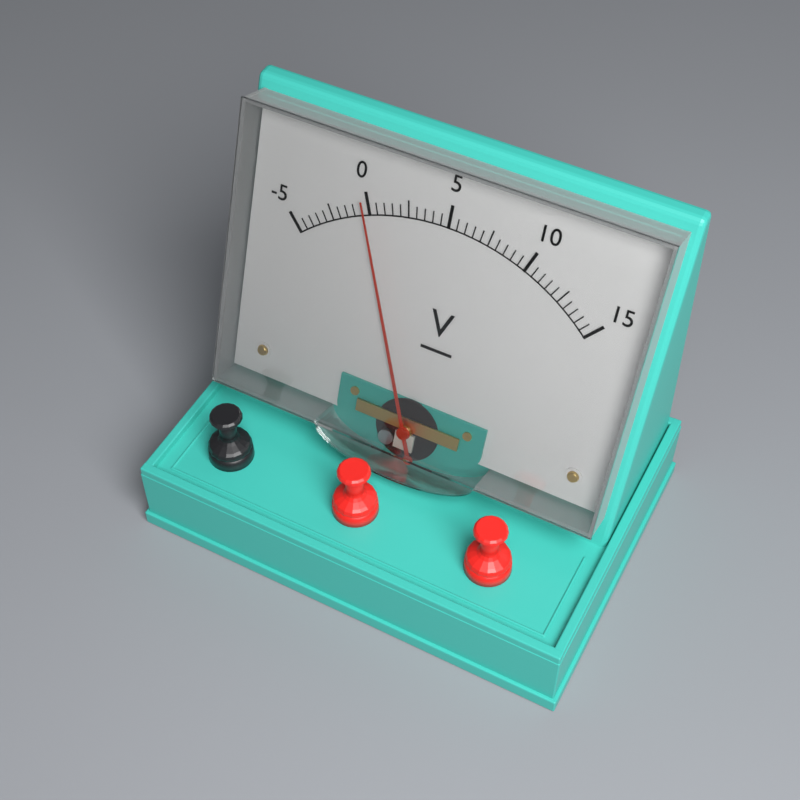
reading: 0.0 V
